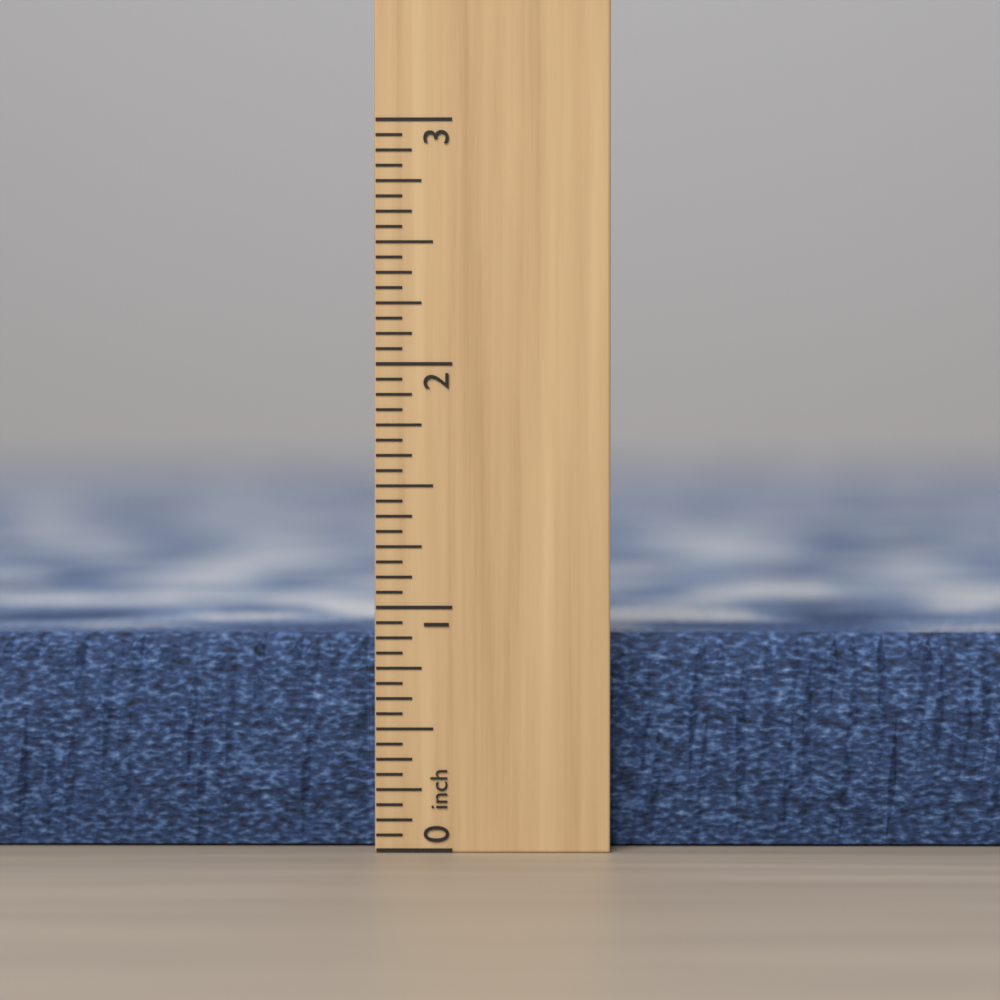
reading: 0.8750 inch
